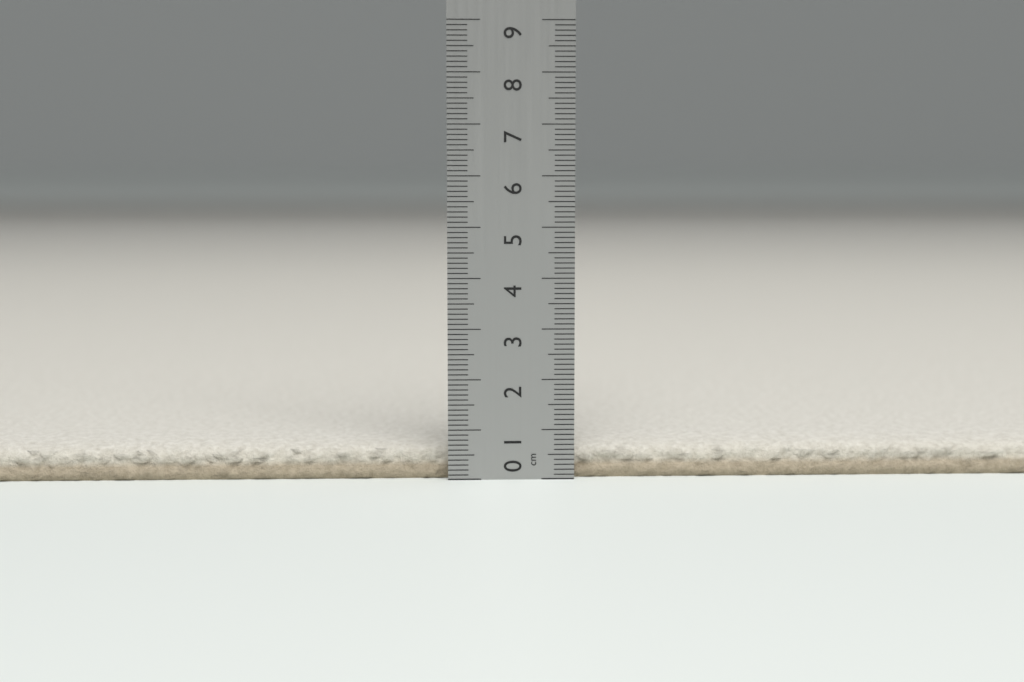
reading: 0.7 cm
